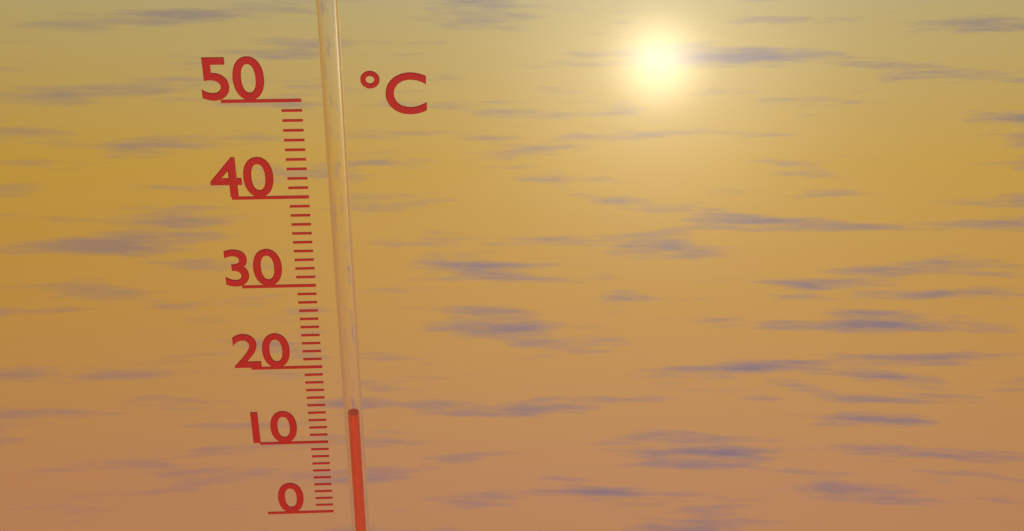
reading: 14 °C
